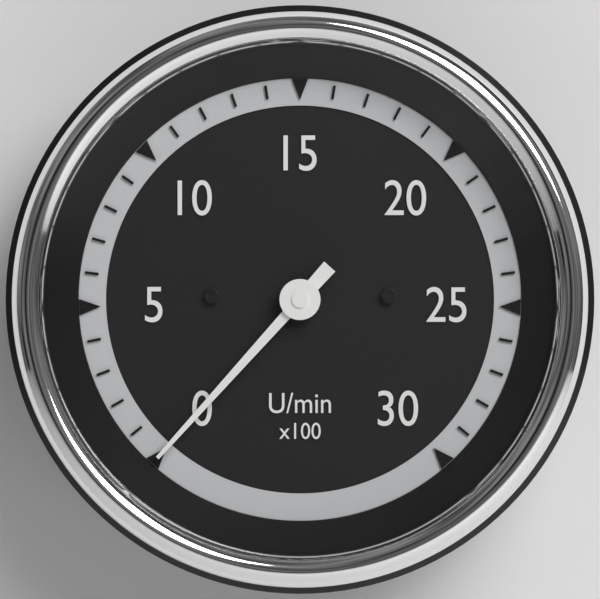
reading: 0 U/min
